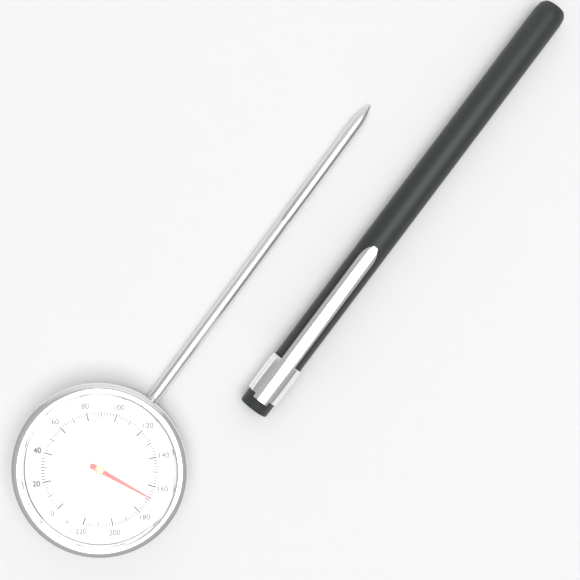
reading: 168 °F
